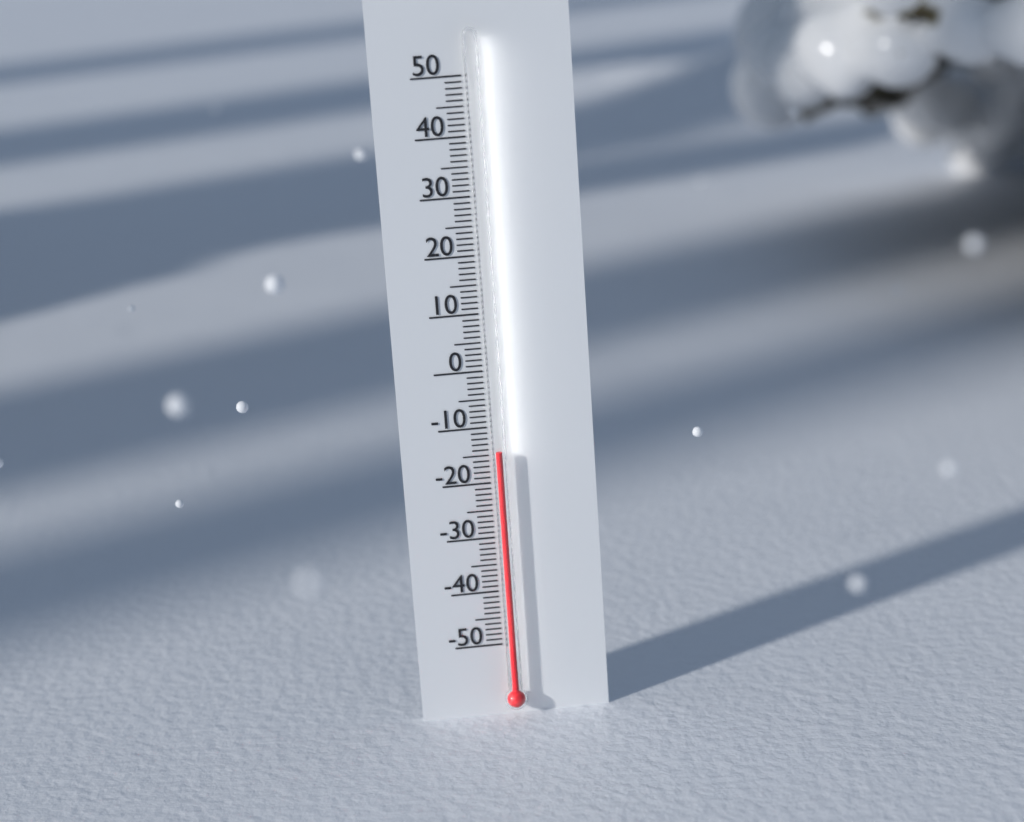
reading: -14 (no unit)
